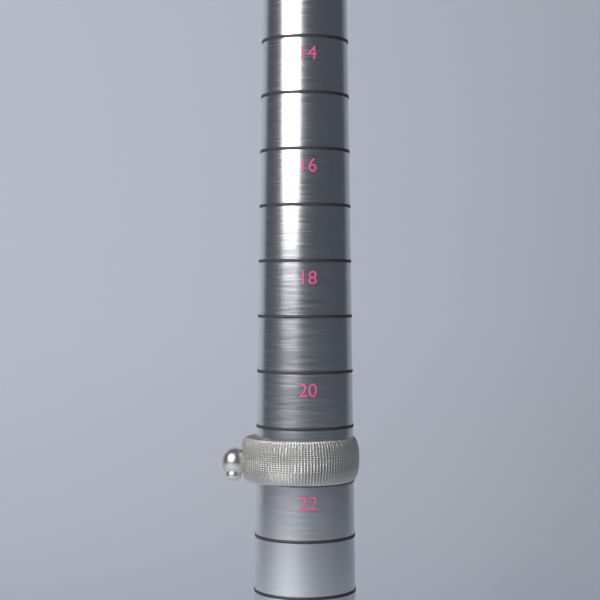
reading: 22 (no unit)
